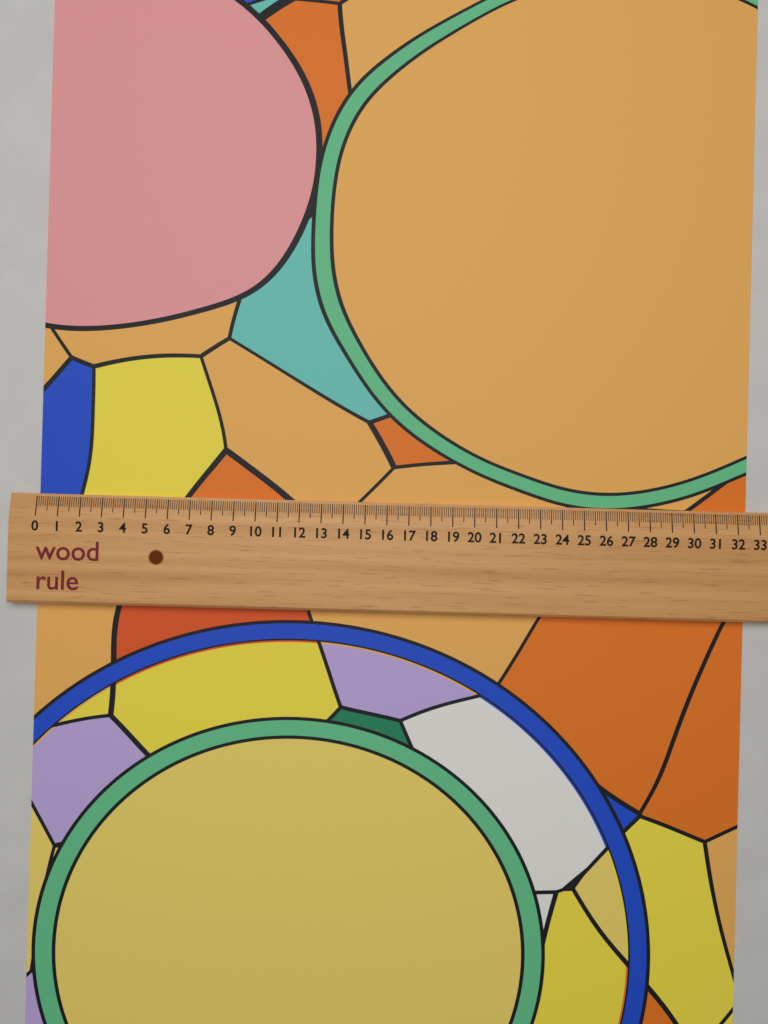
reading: 32.5 (no unit)
